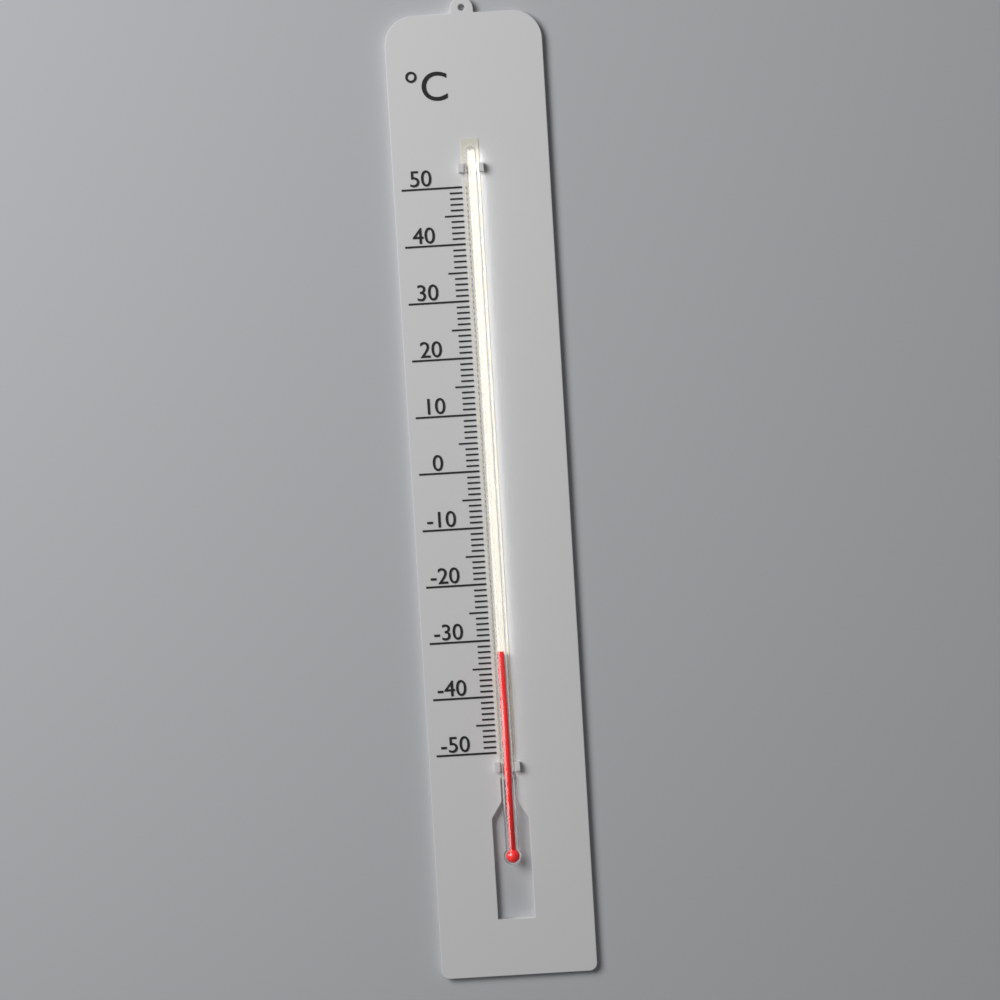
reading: -32 °C
